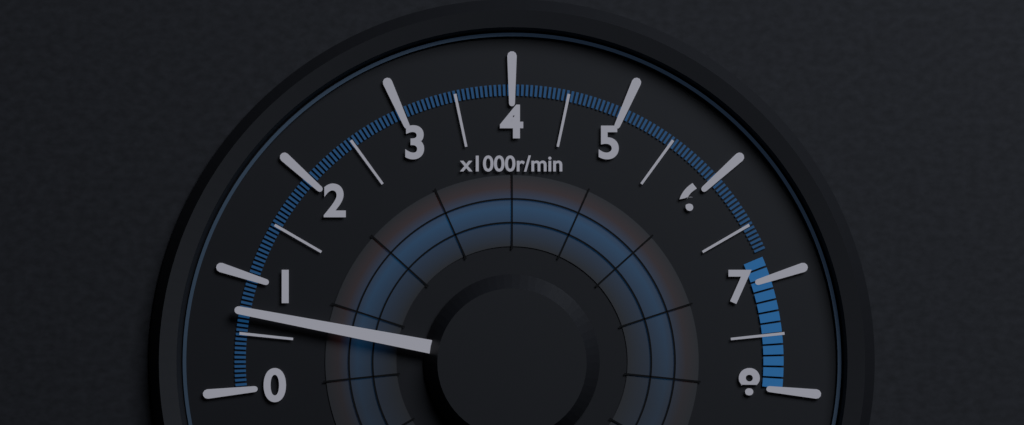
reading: 700 r/min
